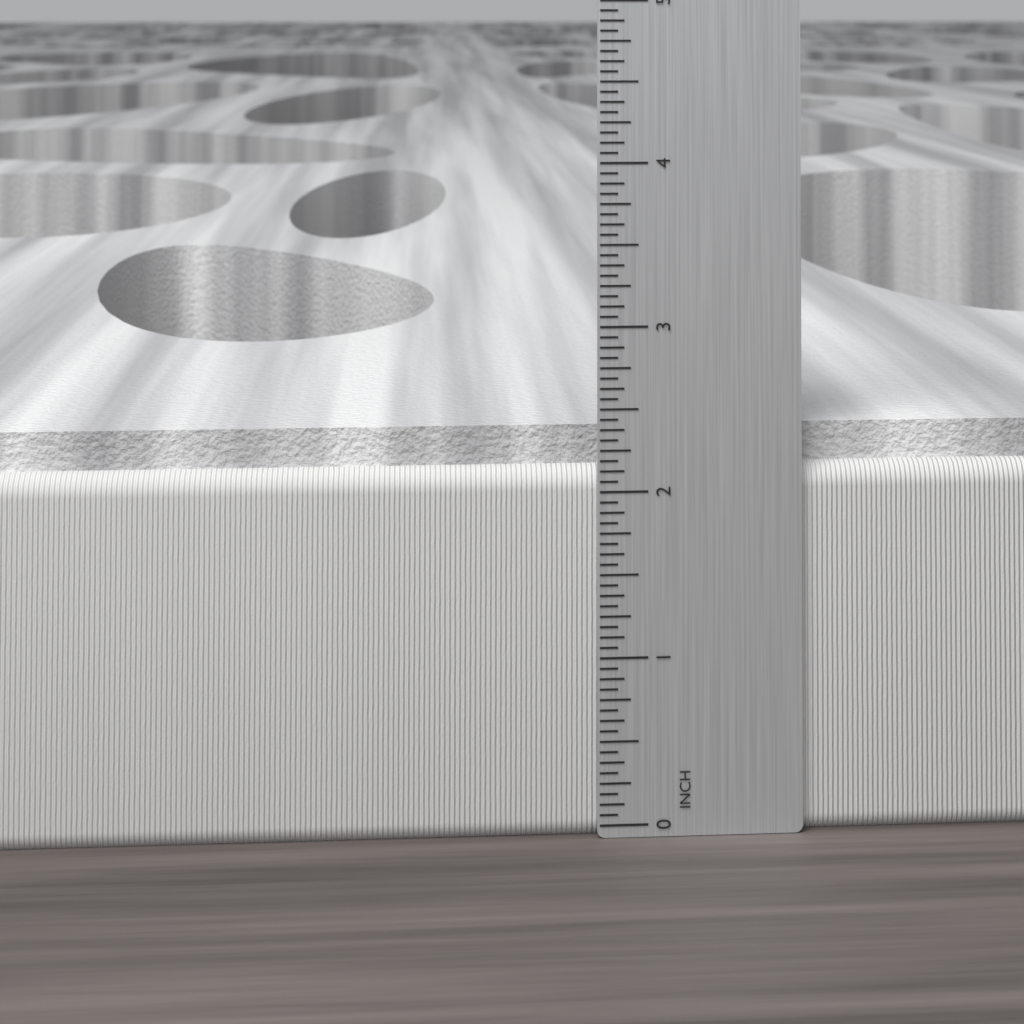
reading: 2.3750 in
